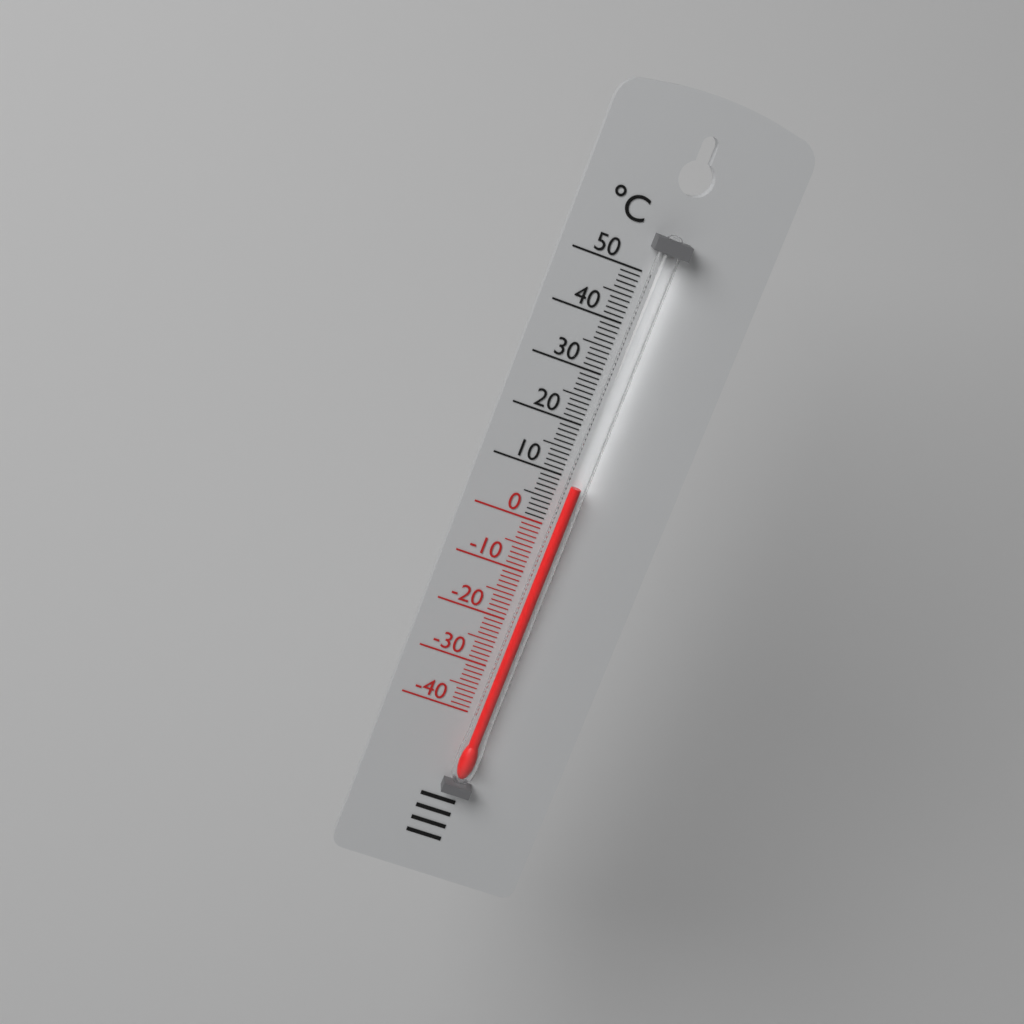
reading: 9 °C
